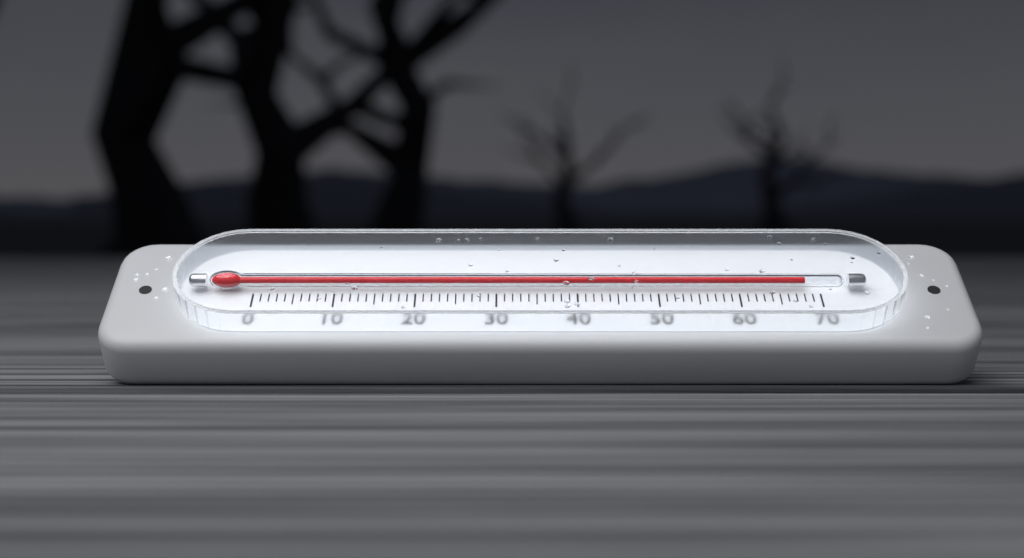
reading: 68 (no unit)
